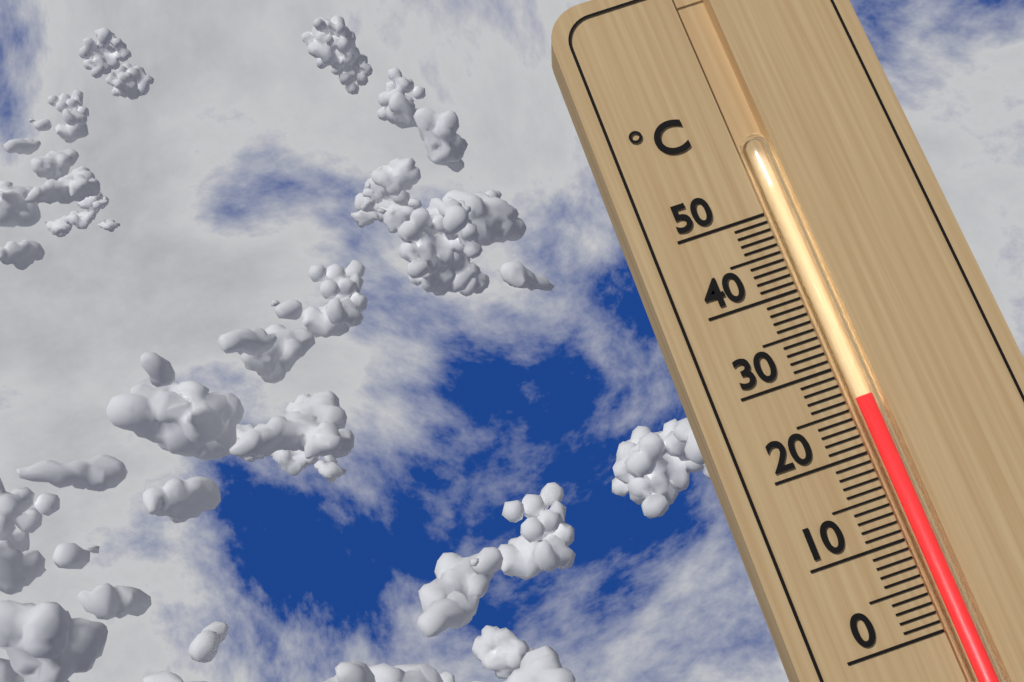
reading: 26 °C
